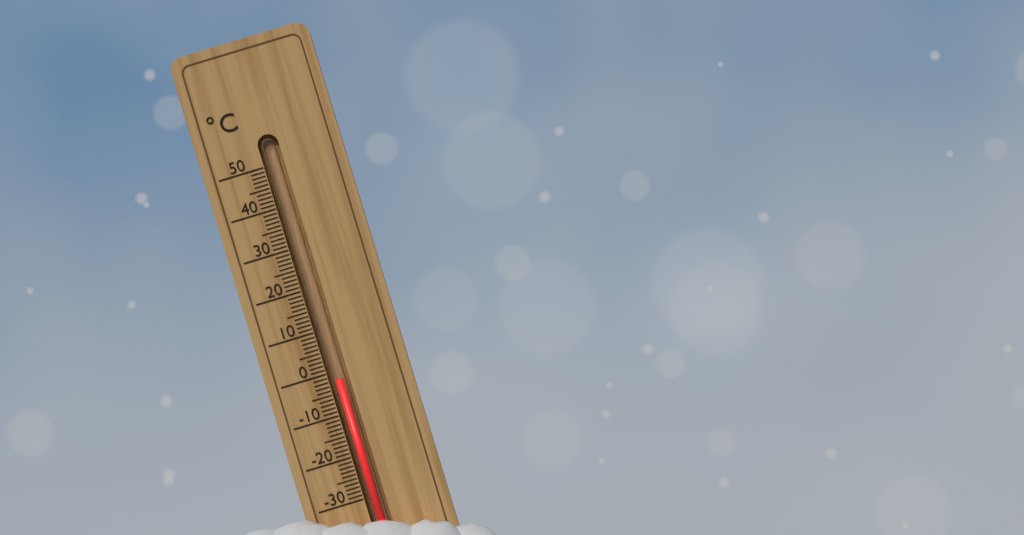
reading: -2 °C
